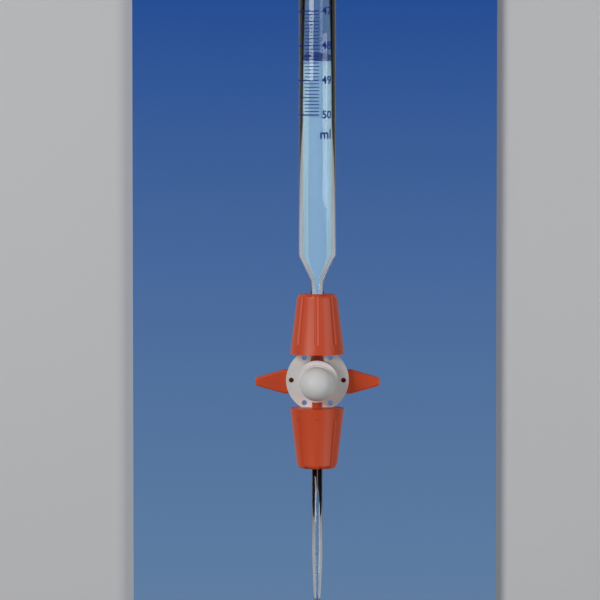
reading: 48.4 ml
